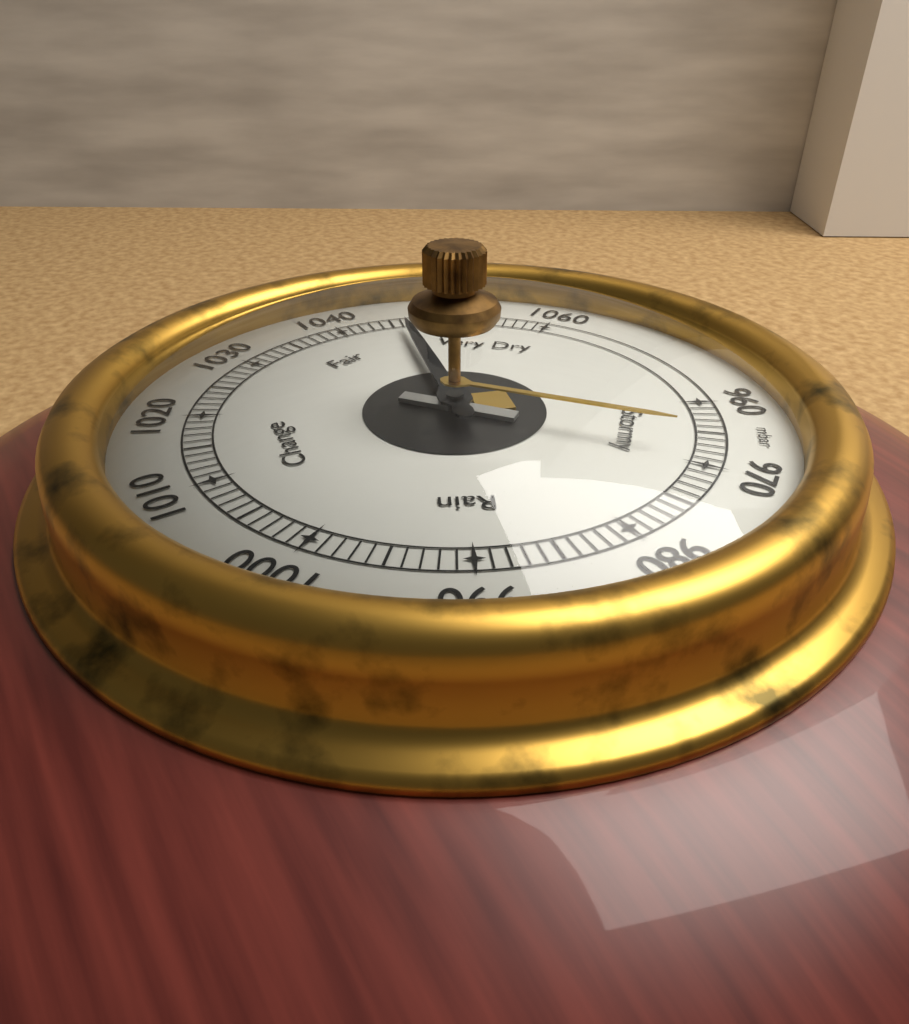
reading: 1046 mbar
